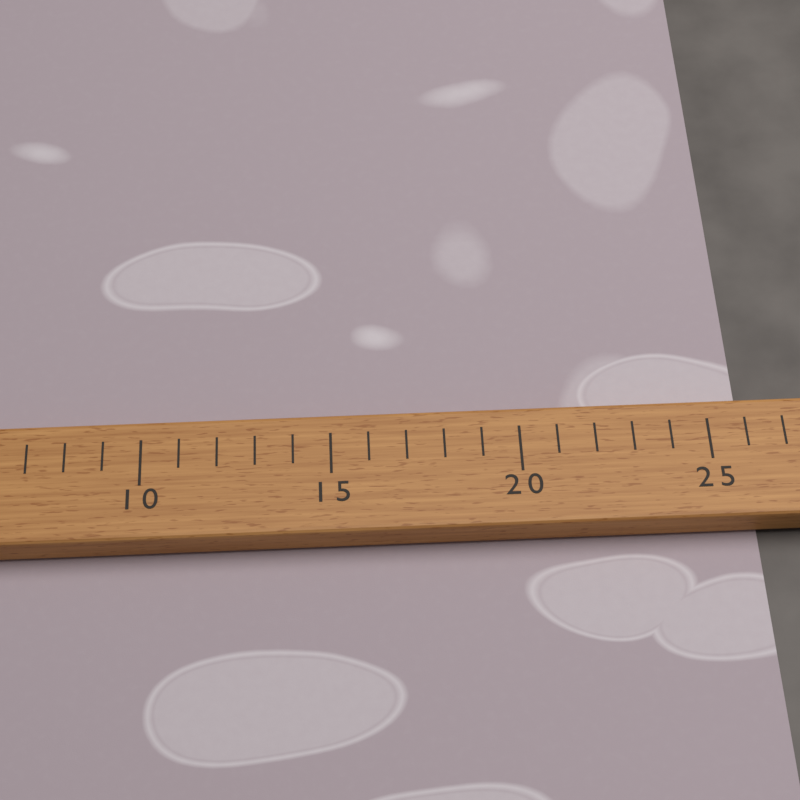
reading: 26 (no unit)
